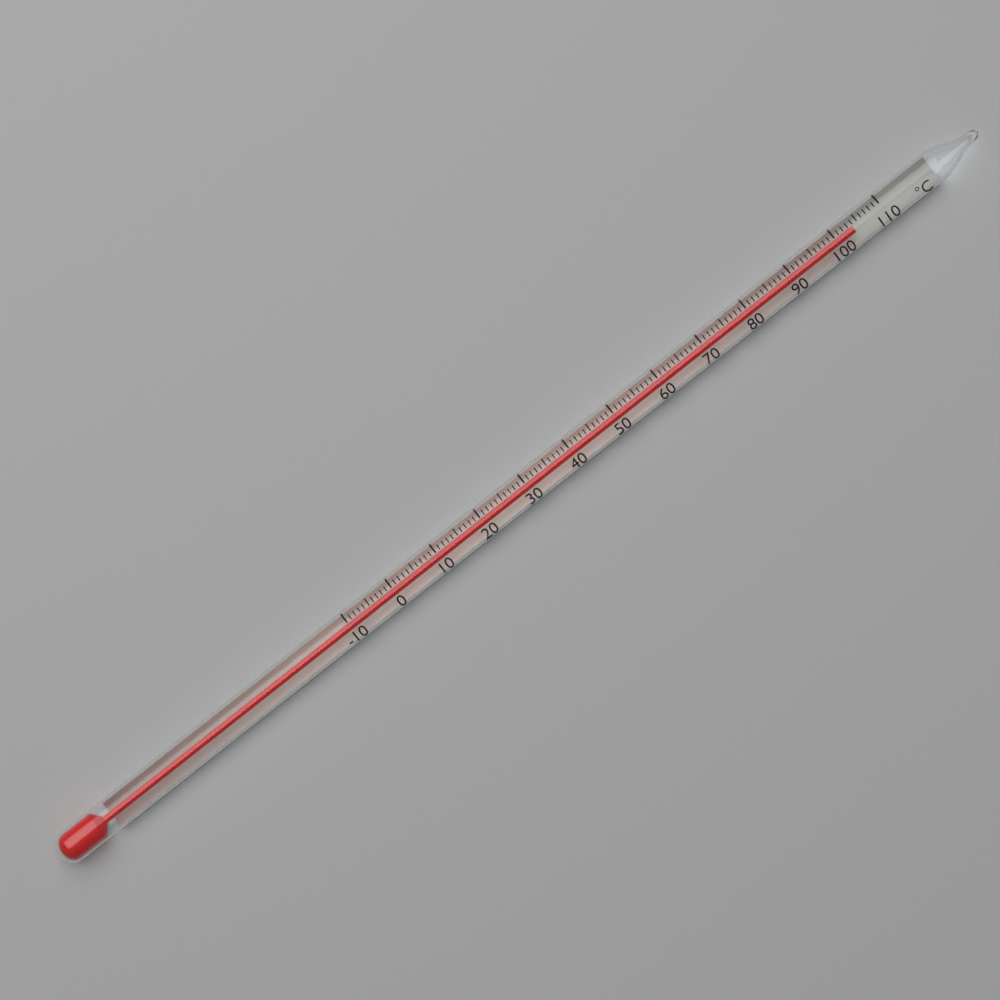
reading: 104 °C
